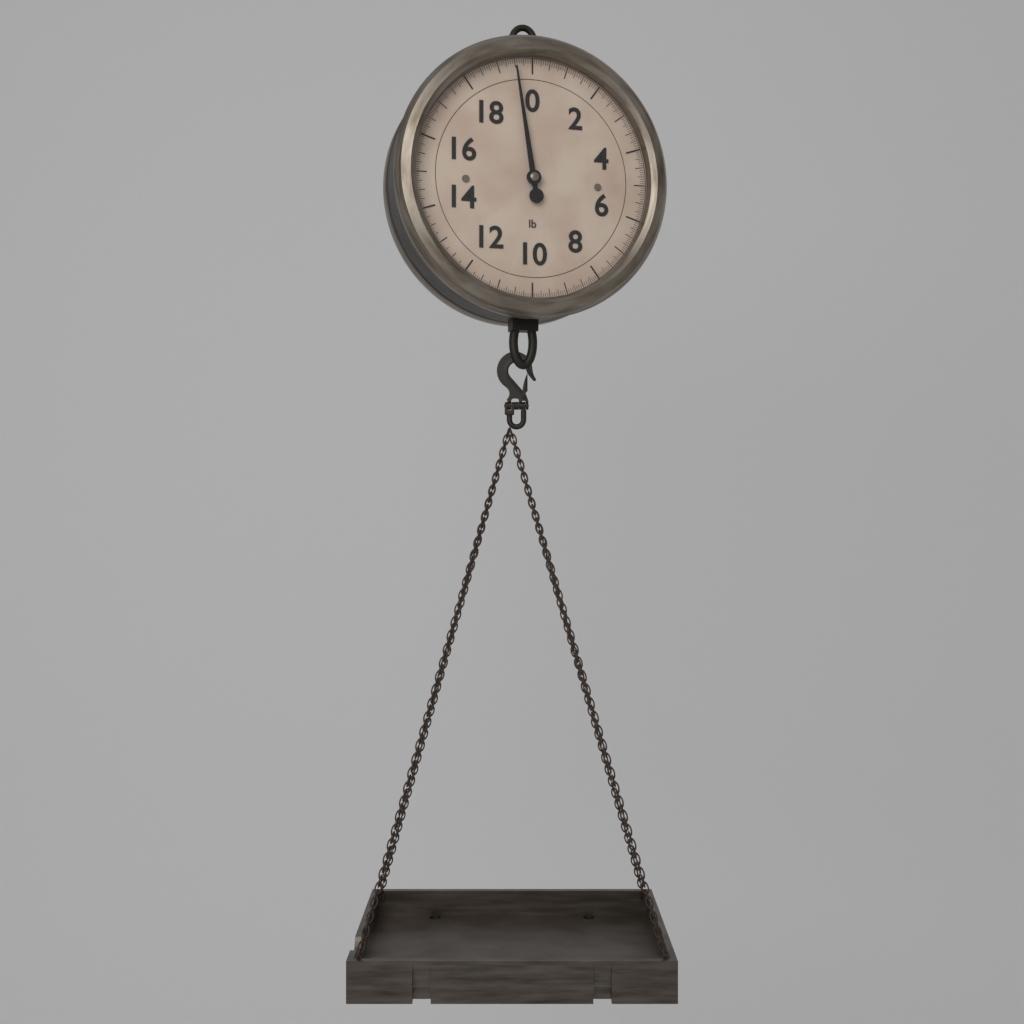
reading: 19.5000 lb
